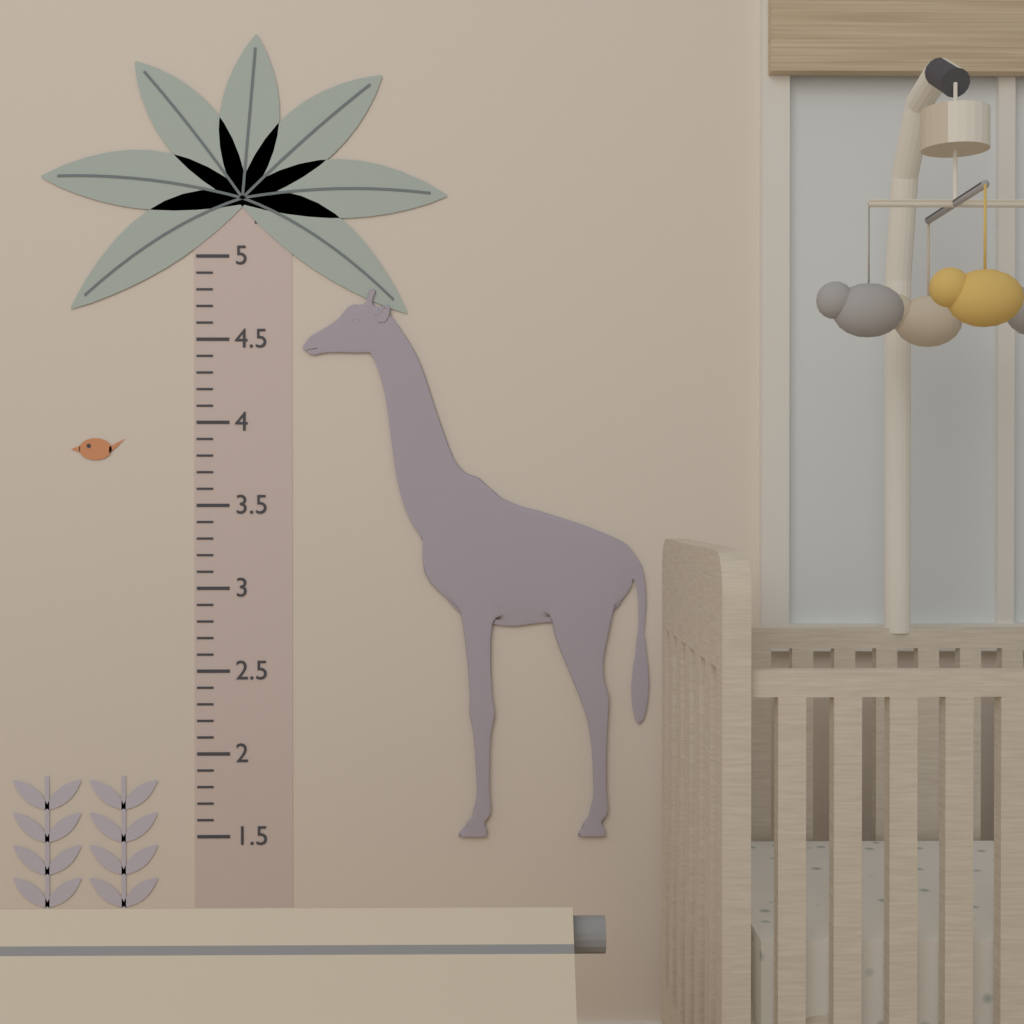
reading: 4.8 ft
